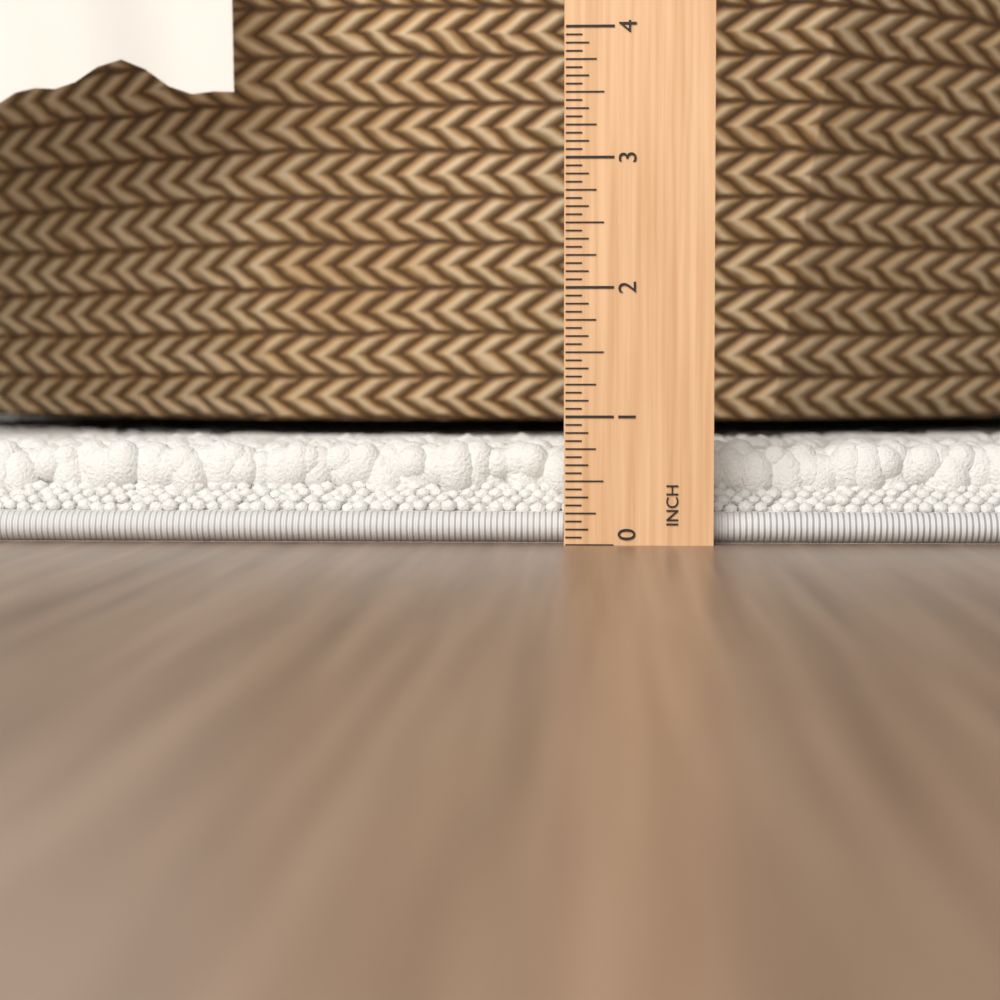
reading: 0.8125 in
